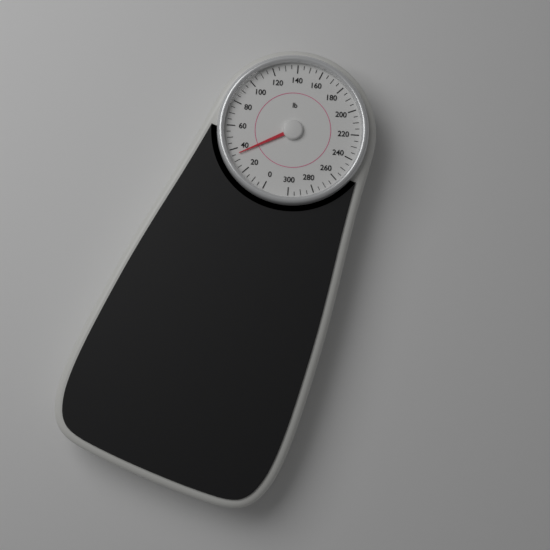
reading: 35 lb
